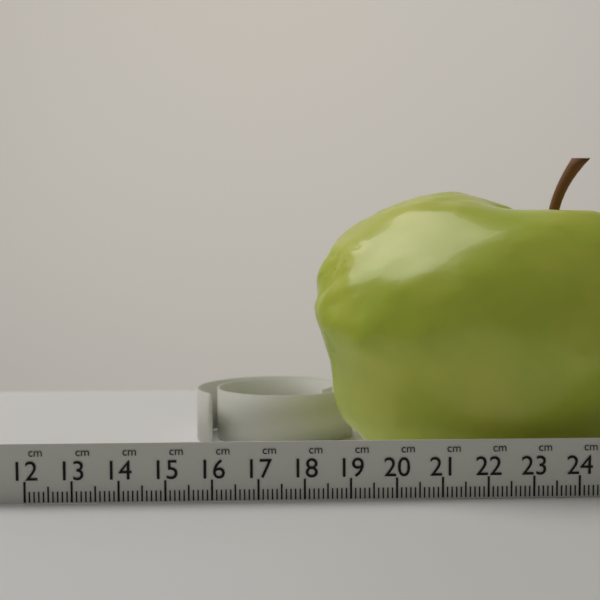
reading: 18.3 cm
